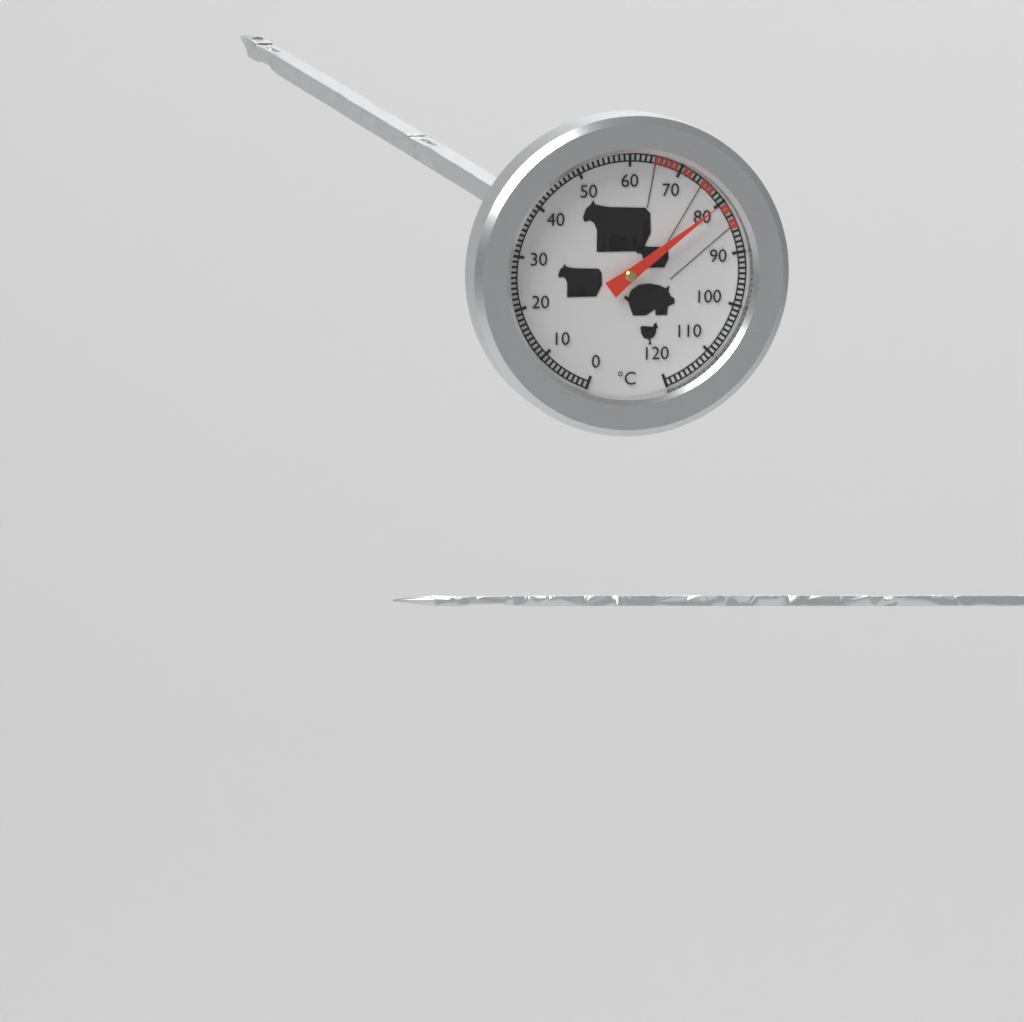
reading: 80 °C
